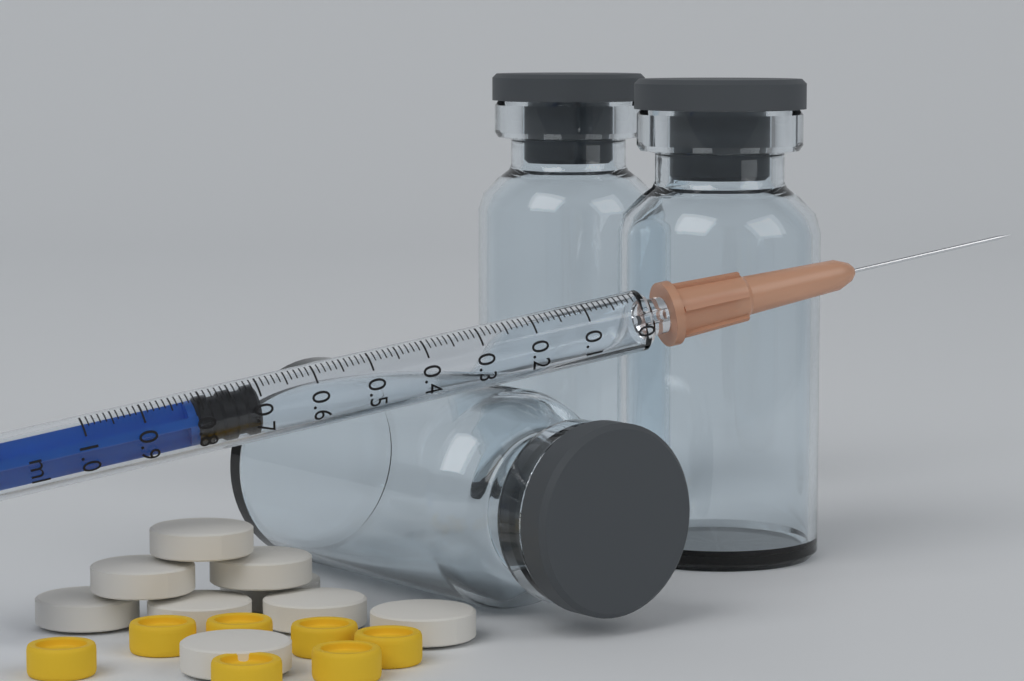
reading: 0.70 ml
